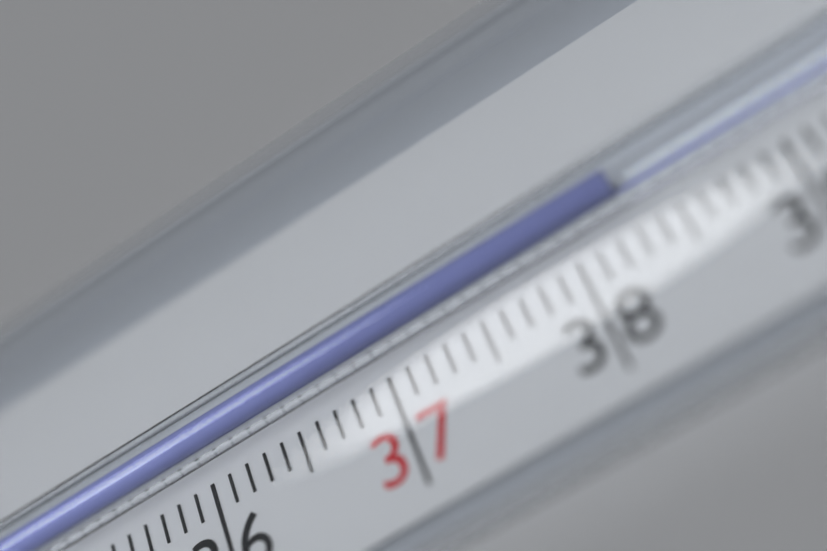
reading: 38.3 °C
